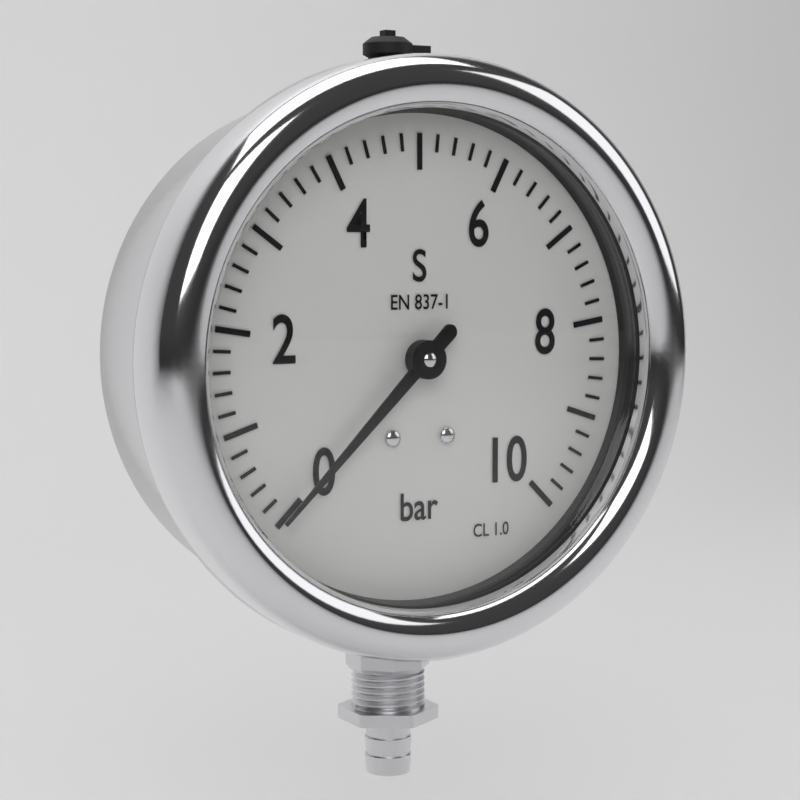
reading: 0.0 bar
